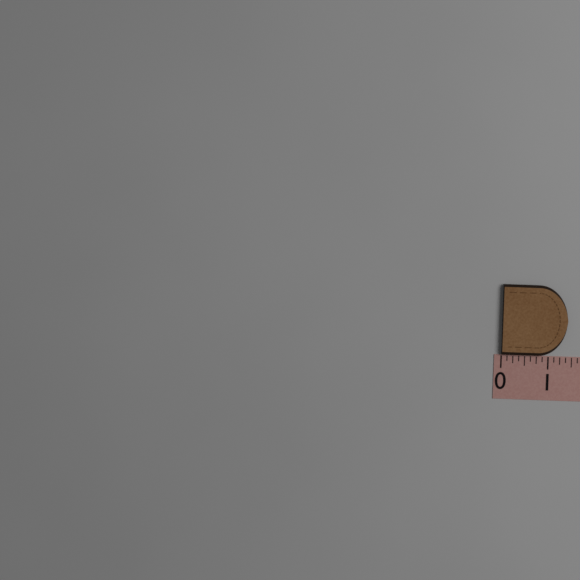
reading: 1.375 (no unit)
